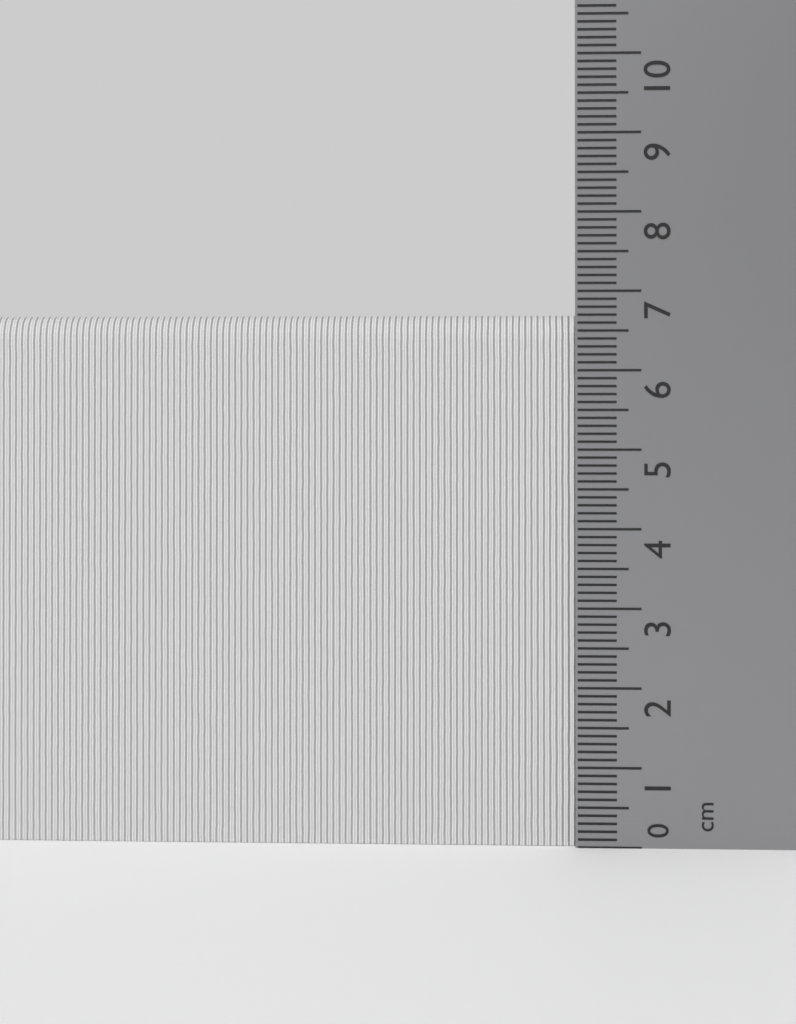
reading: 6.7 cm
